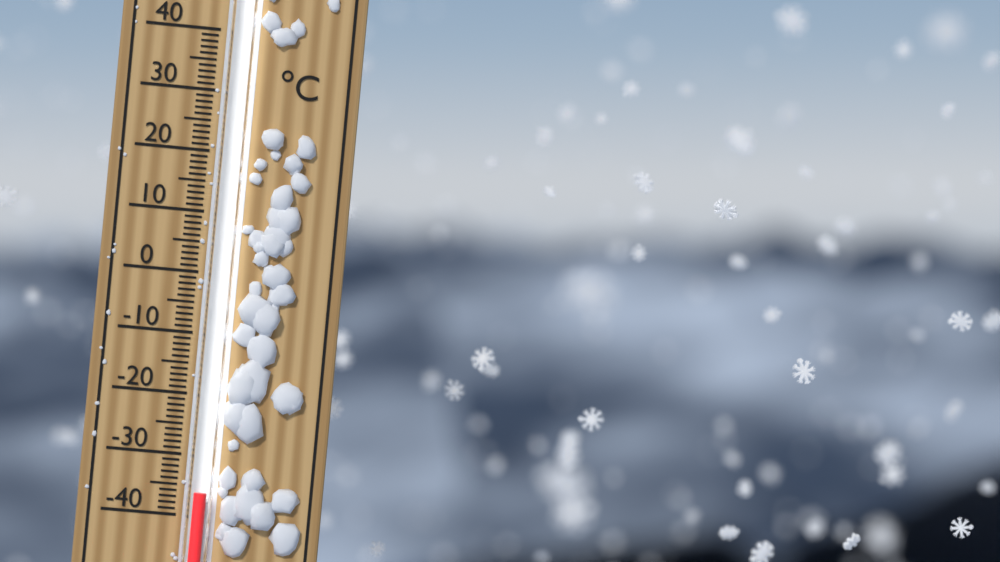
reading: -36 °C
